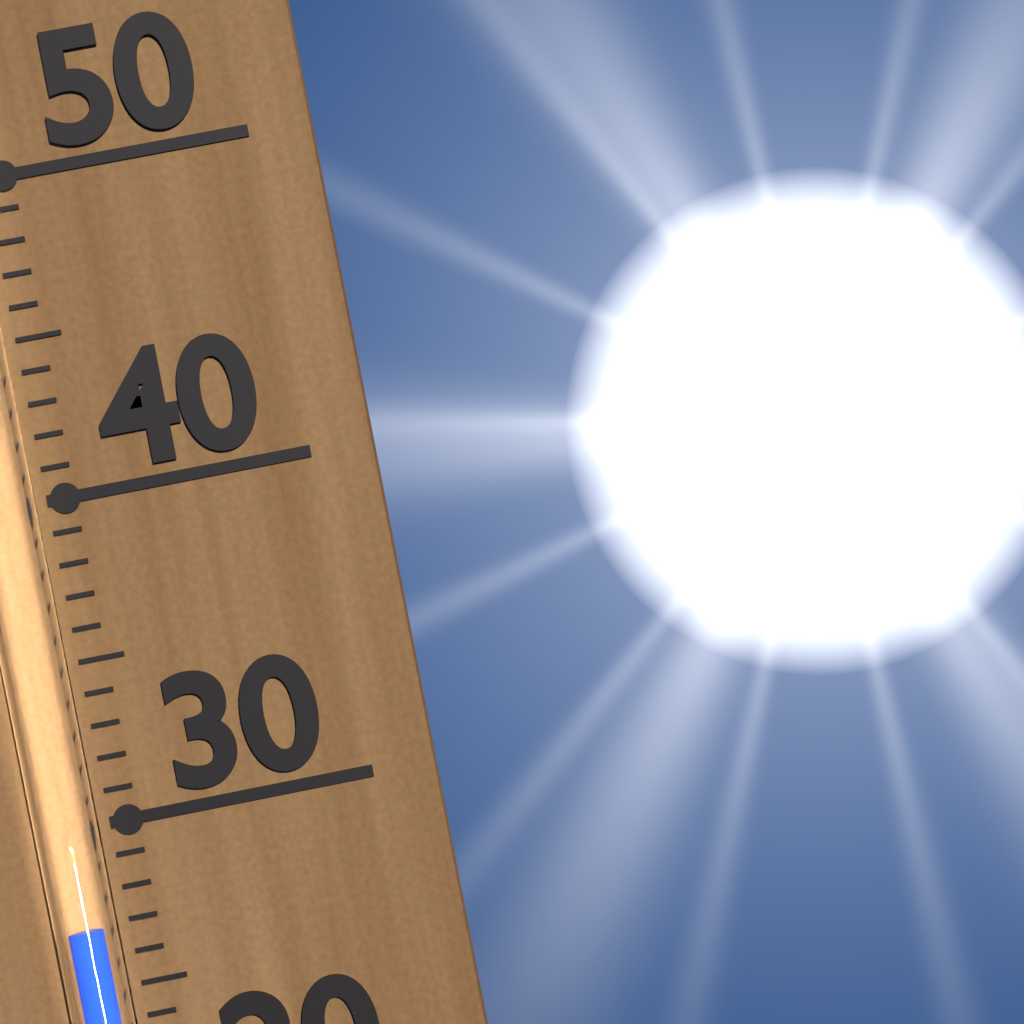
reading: 27 (no unit)
